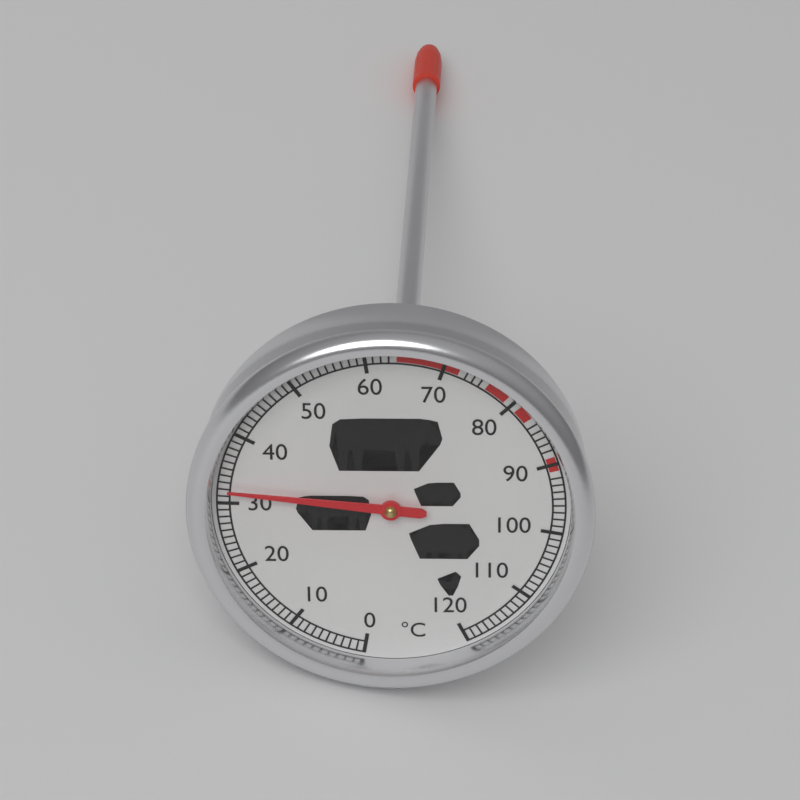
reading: 32 °C
